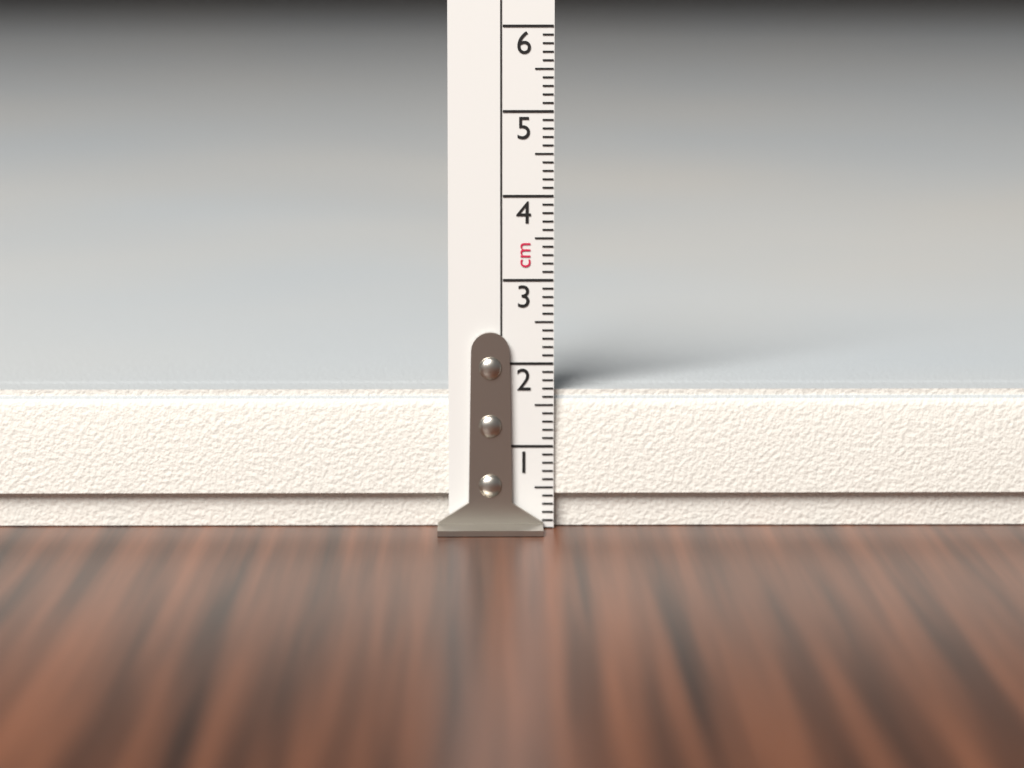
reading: 1.7 cm
